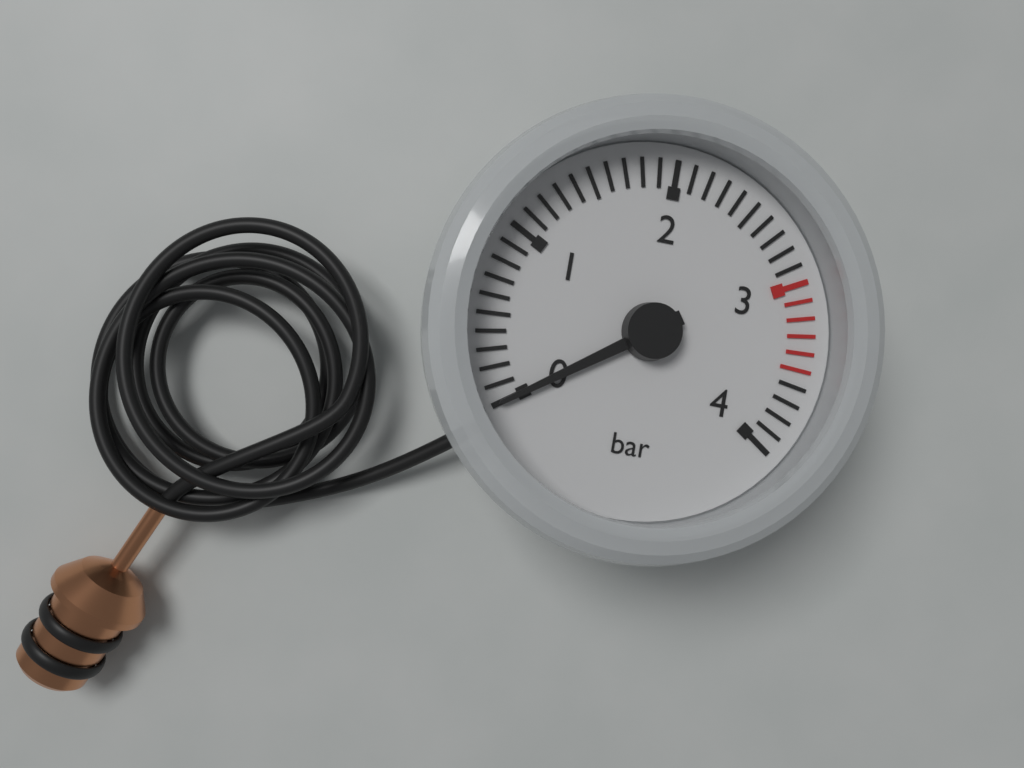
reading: 0.0 bar
